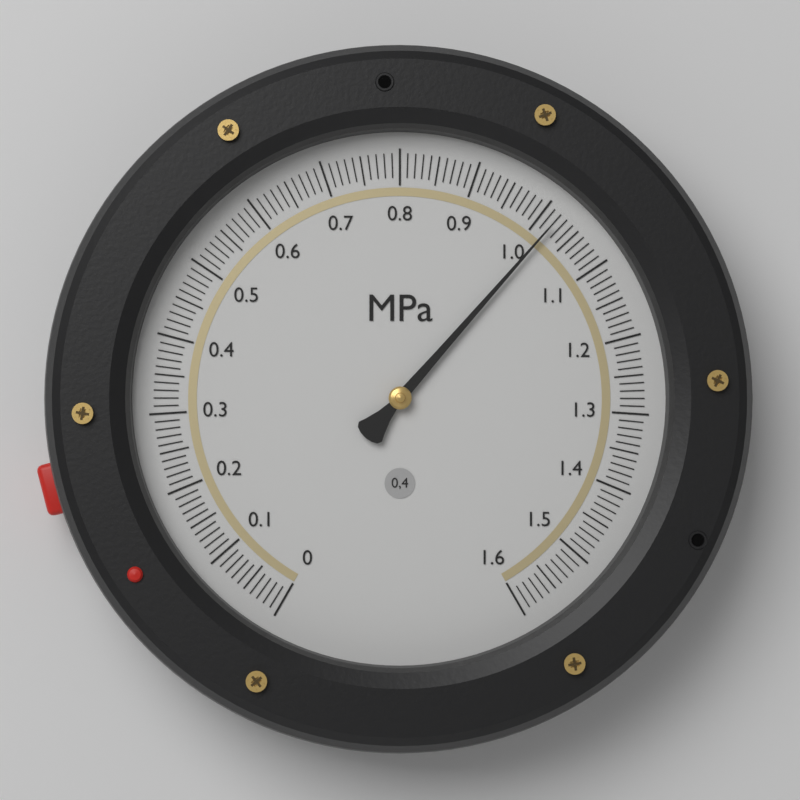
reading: 1.02 MPa
